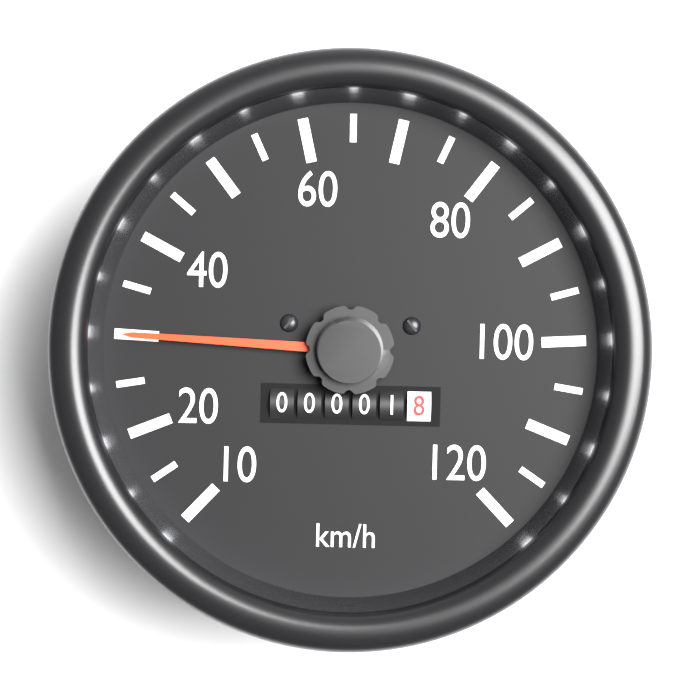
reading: 30 km/h
